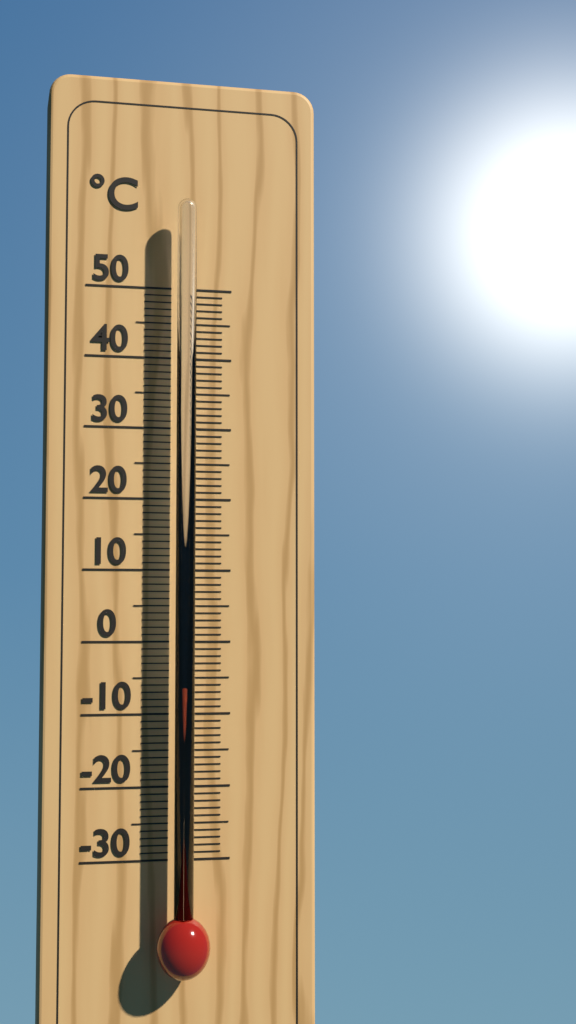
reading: -6 °C
